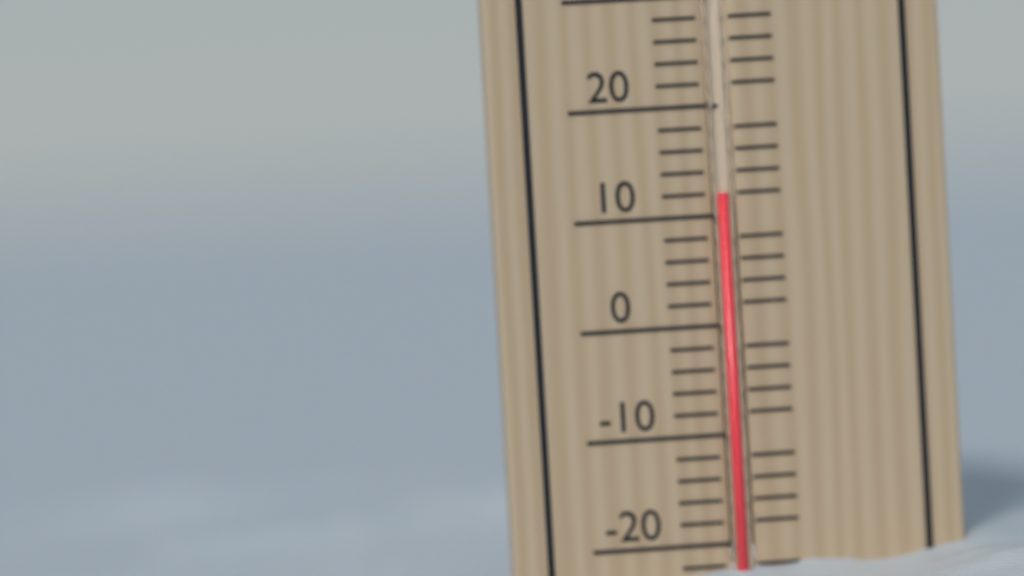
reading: 12 °C
